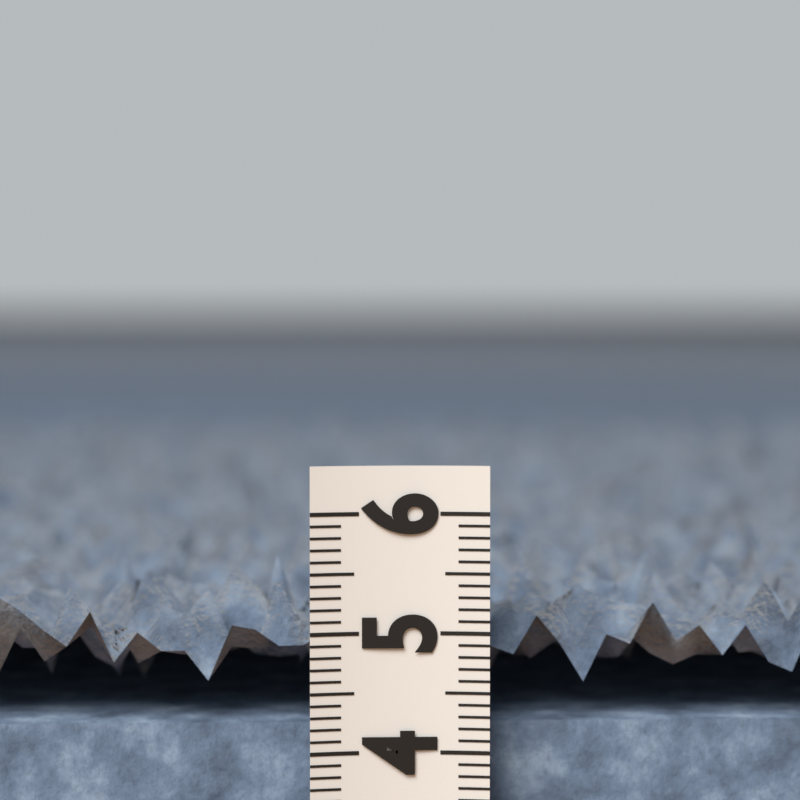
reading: 5.5 (no unit)
